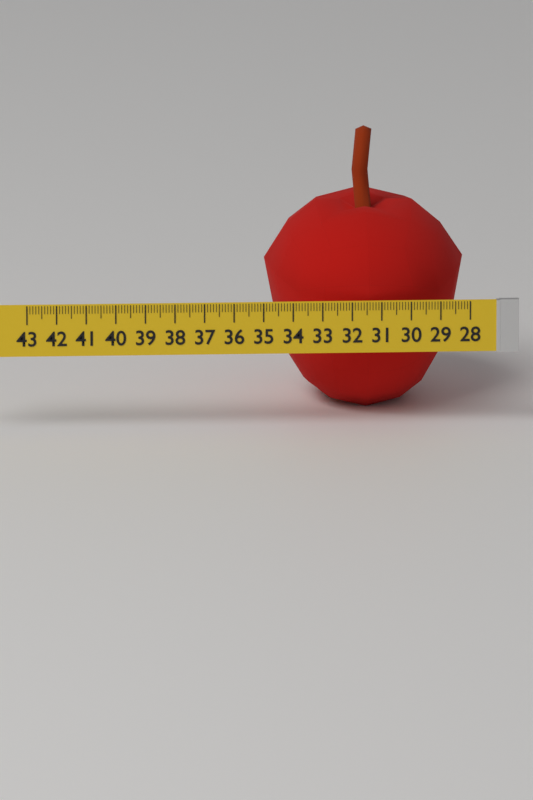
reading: 34.8 (no unit)
